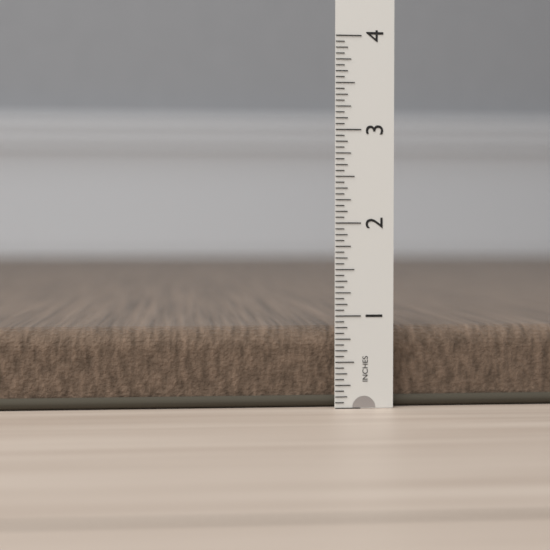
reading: 0.8750 in
